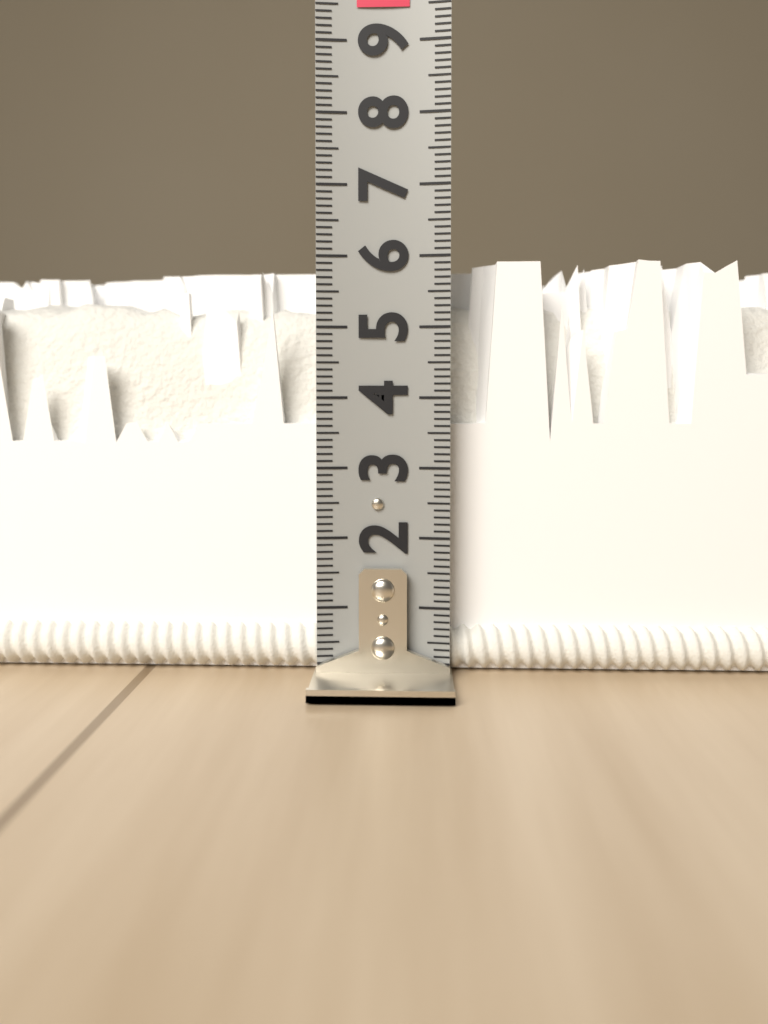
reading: 6.0 (no unit)
